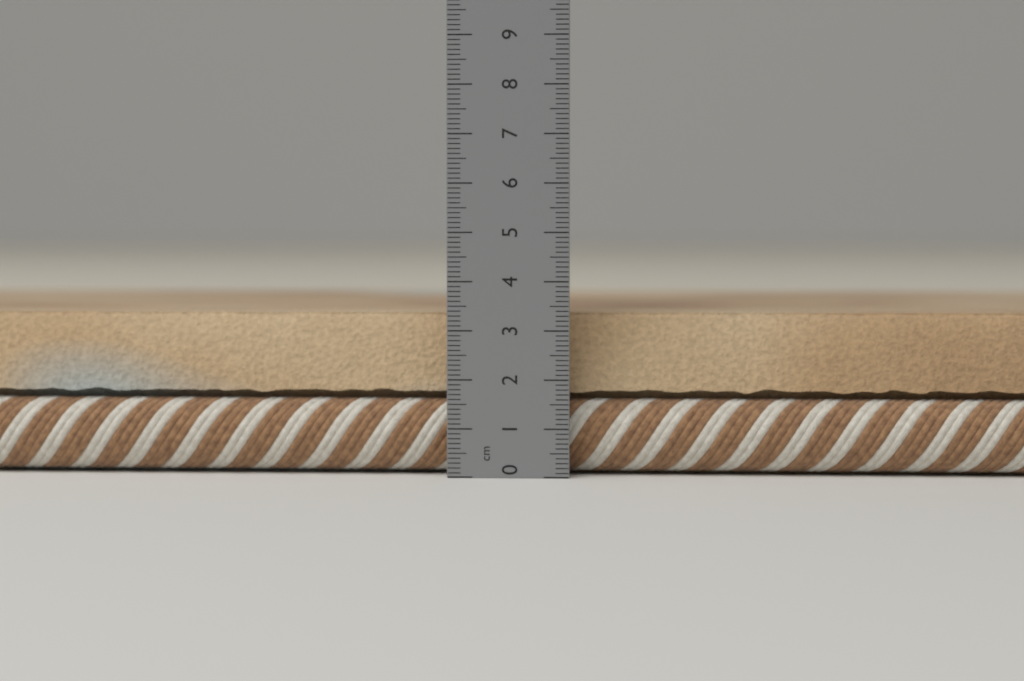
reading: 3.4 cm
